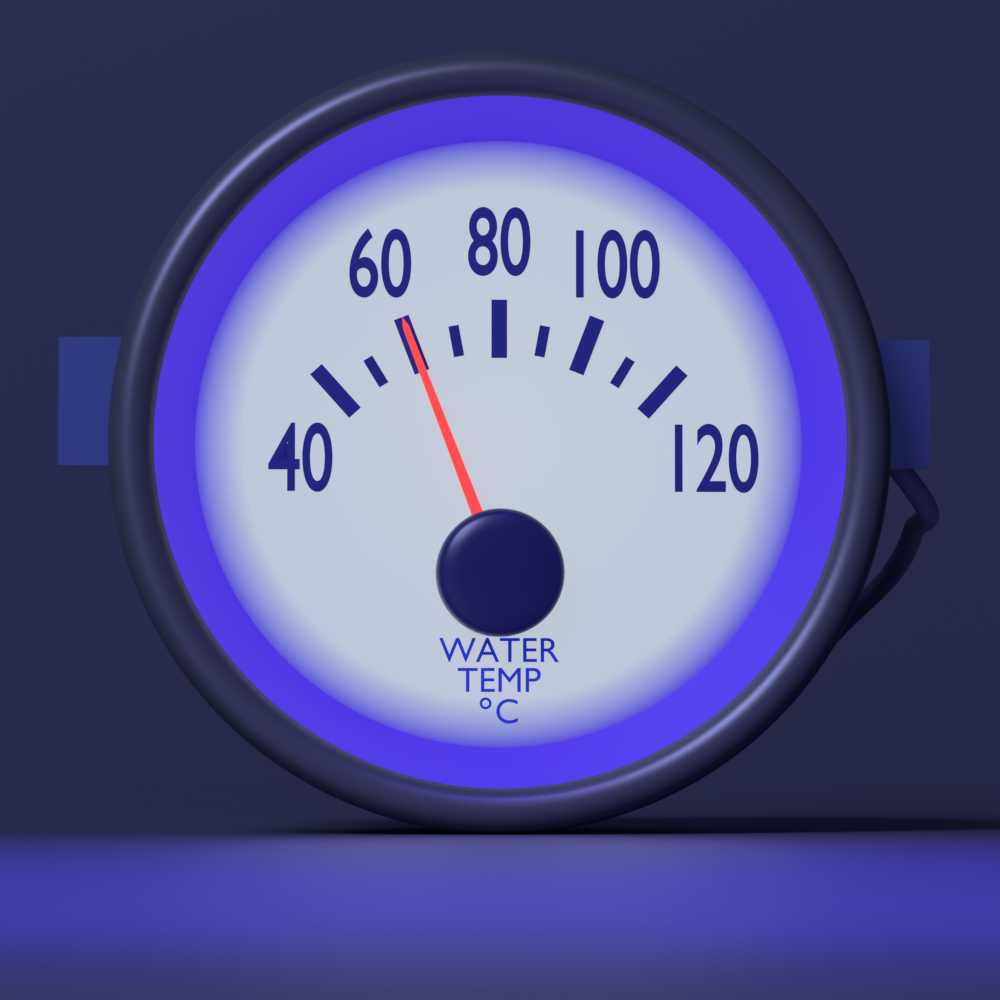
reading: 60 °C
